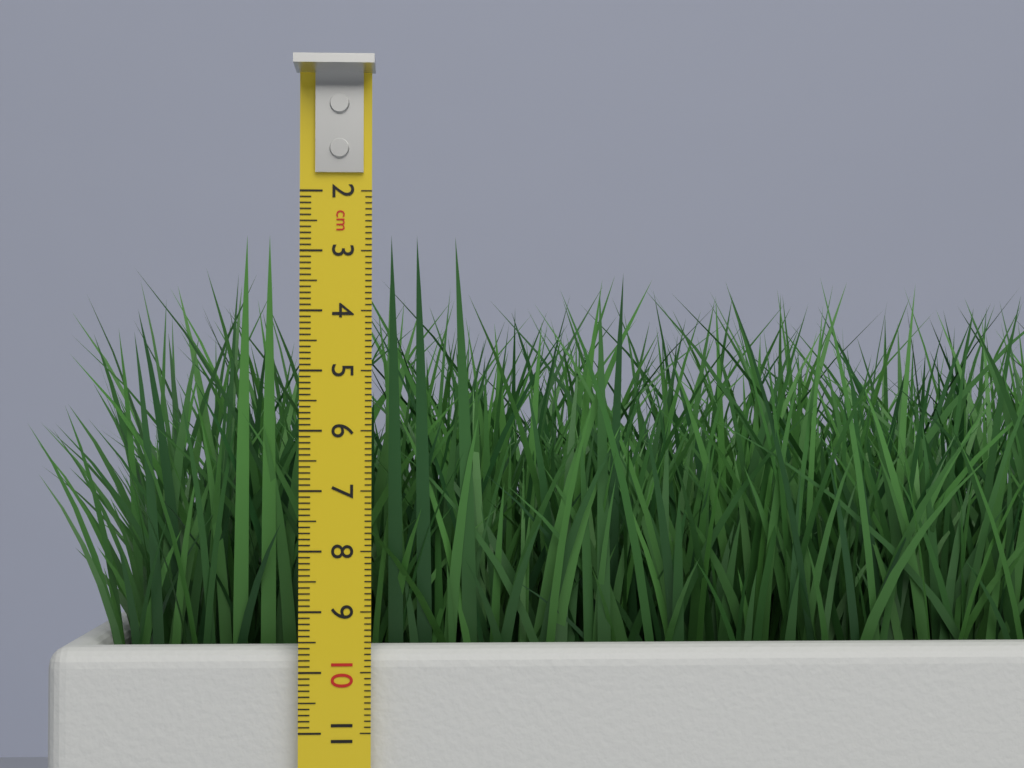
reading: 2.7 cm
